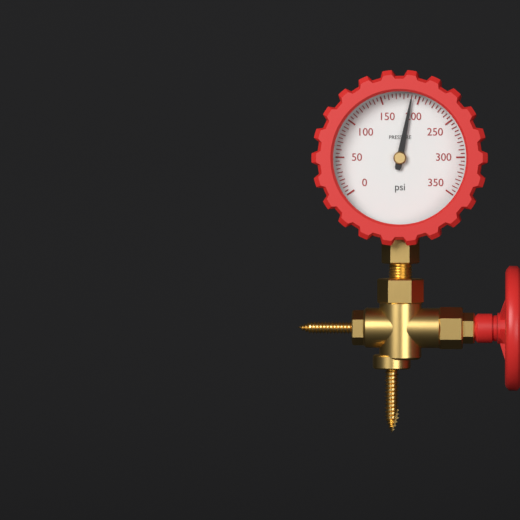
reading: 190 psi
